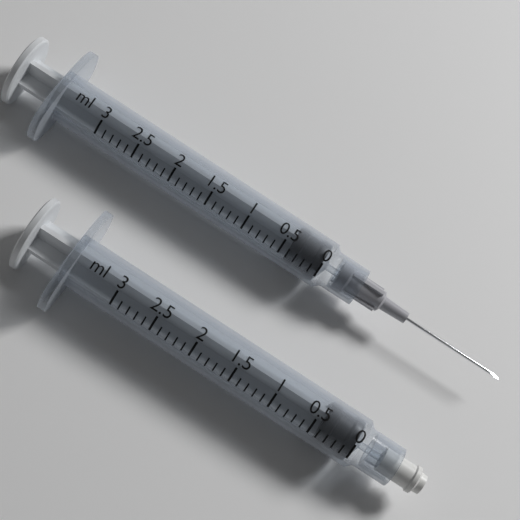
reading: 0.0 ml
